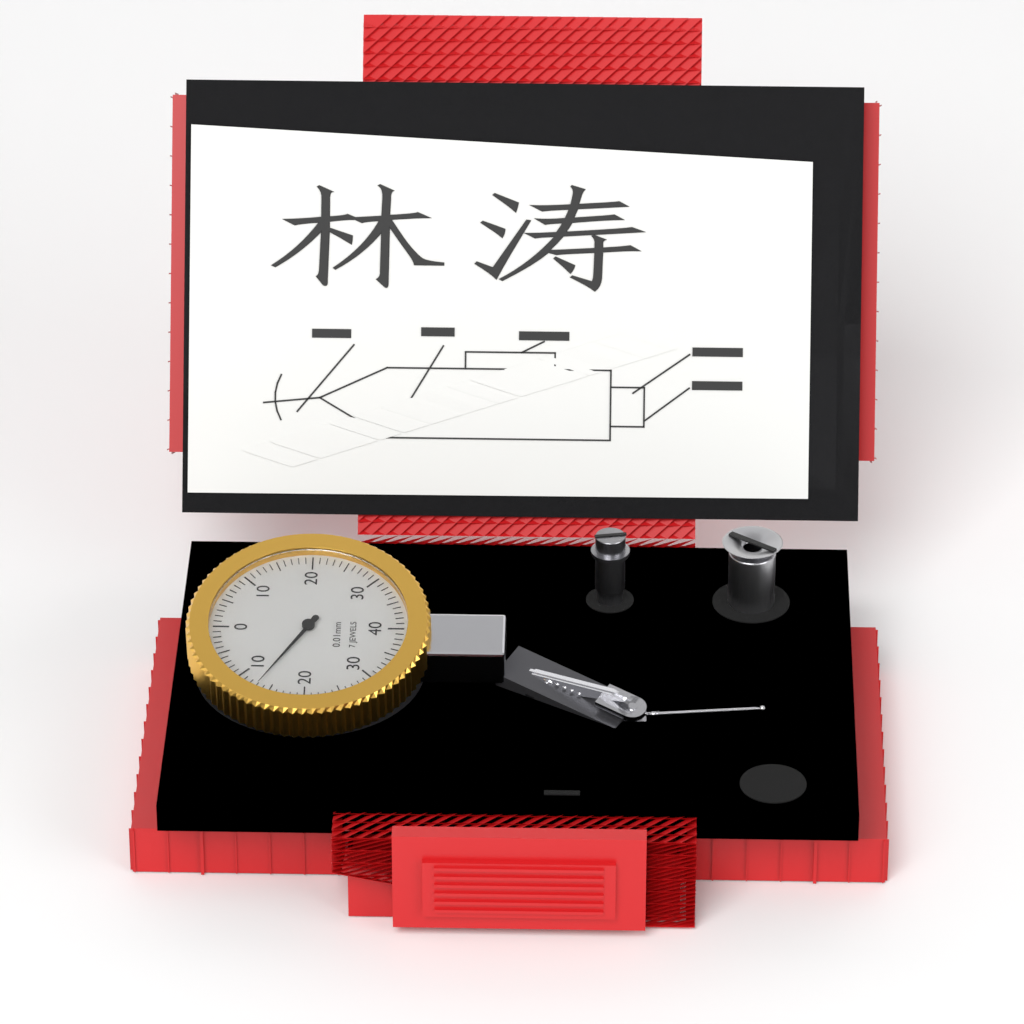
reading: 13 0.01mm
